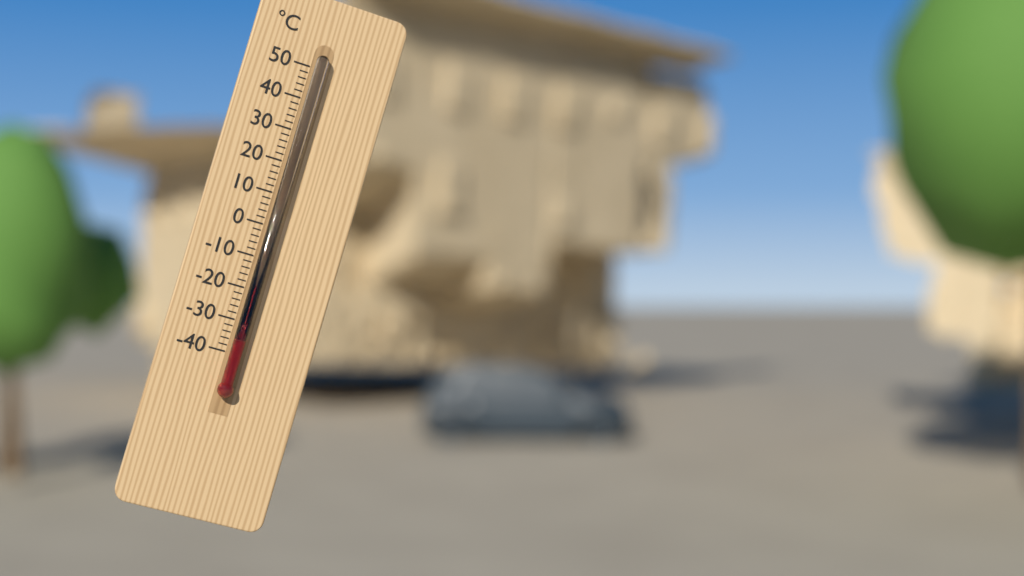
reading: -36 °C
